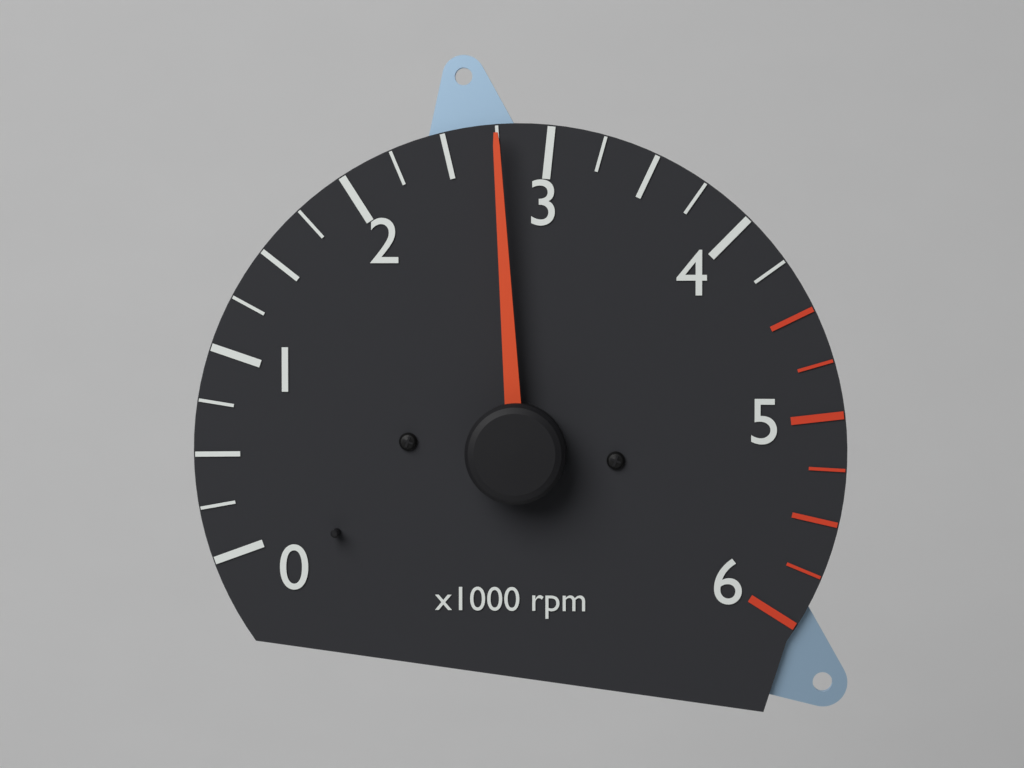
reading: 2750 rpm
